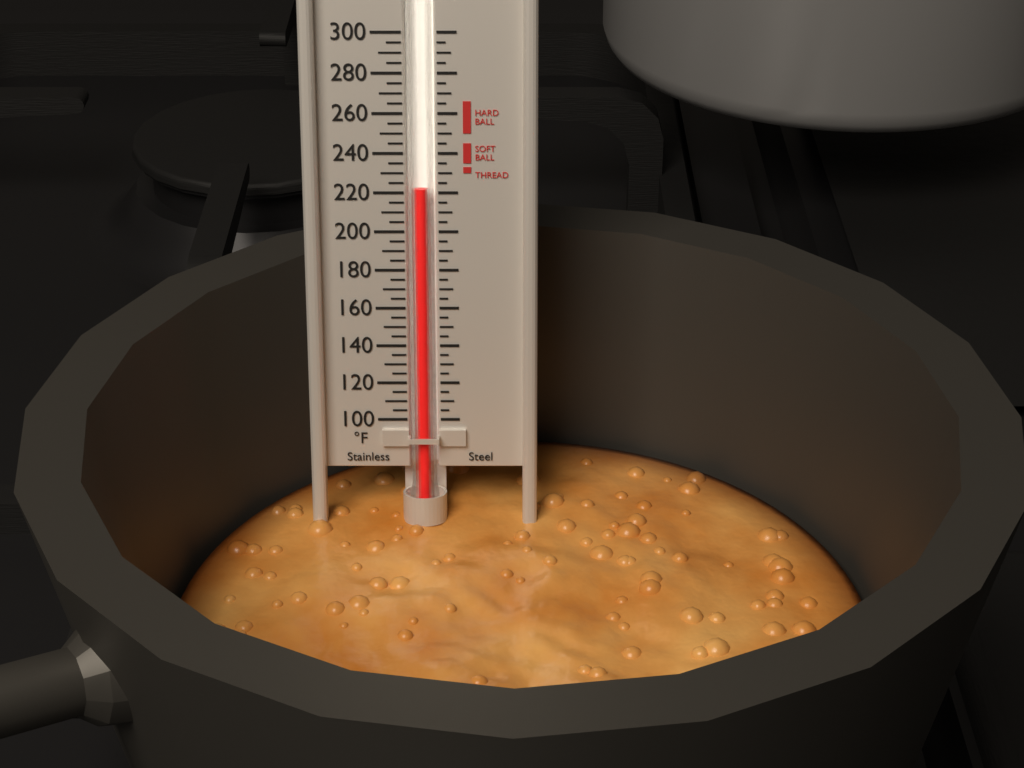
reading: 222 °F
